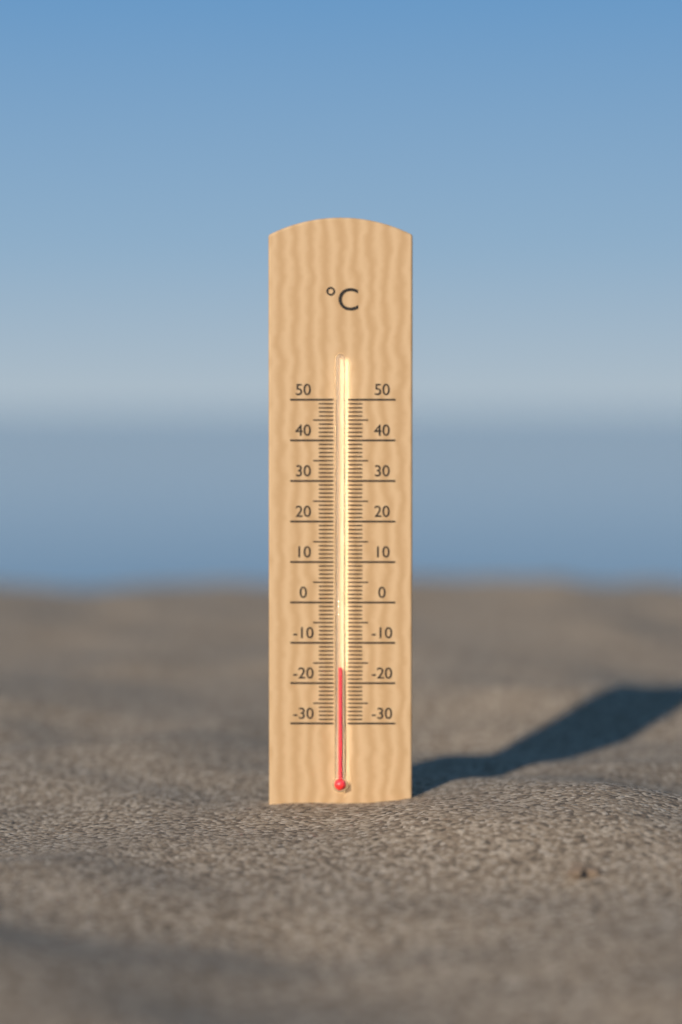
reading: -16 °C
